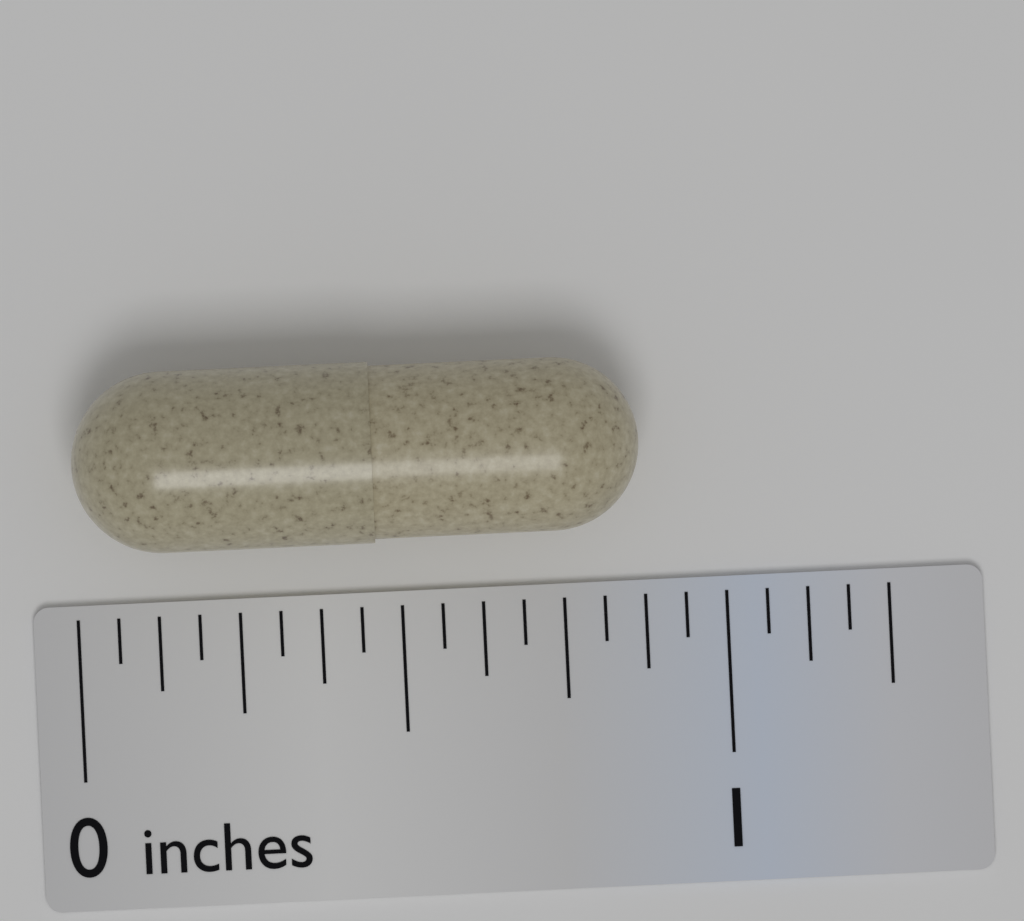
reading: 0.8750 in
